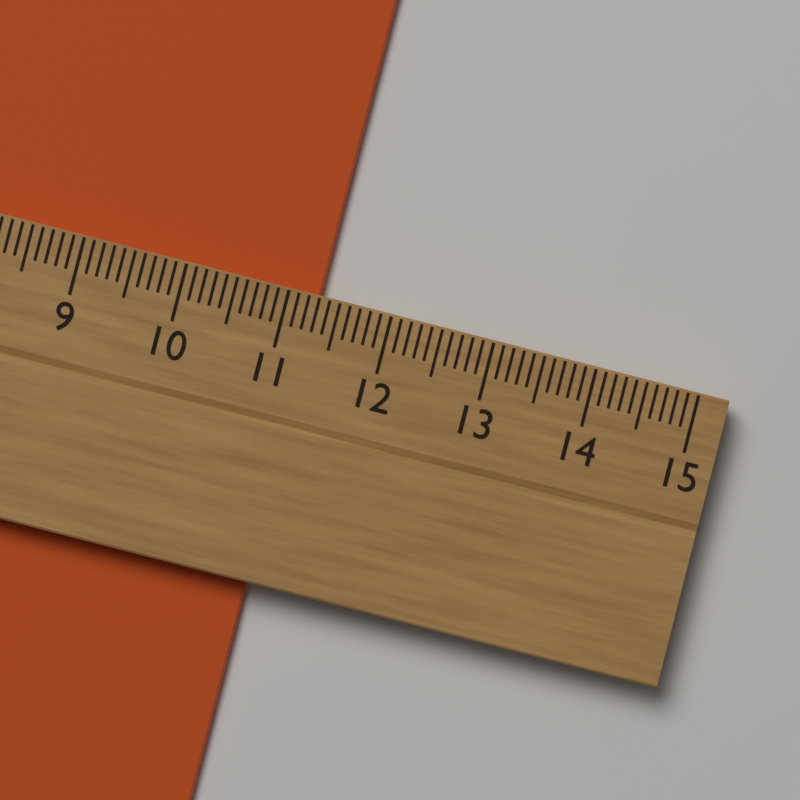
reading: 11.3 cm
